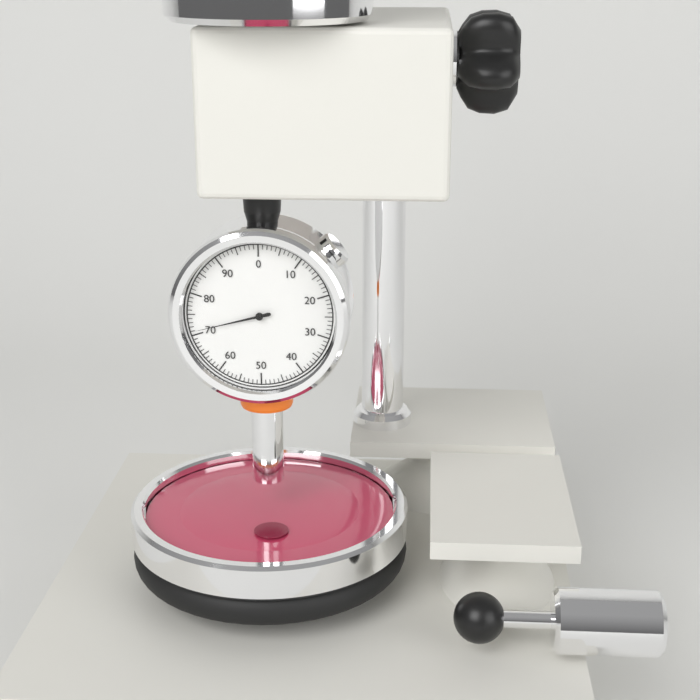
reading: 71 (no unit)
